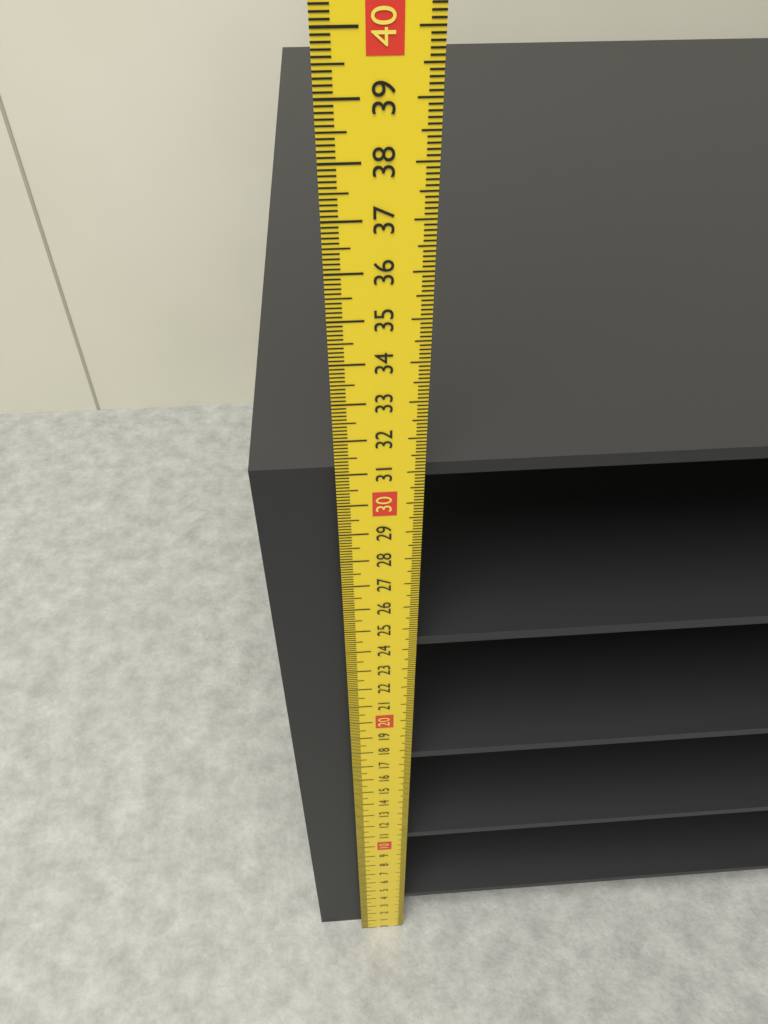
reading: 30.9 cm
